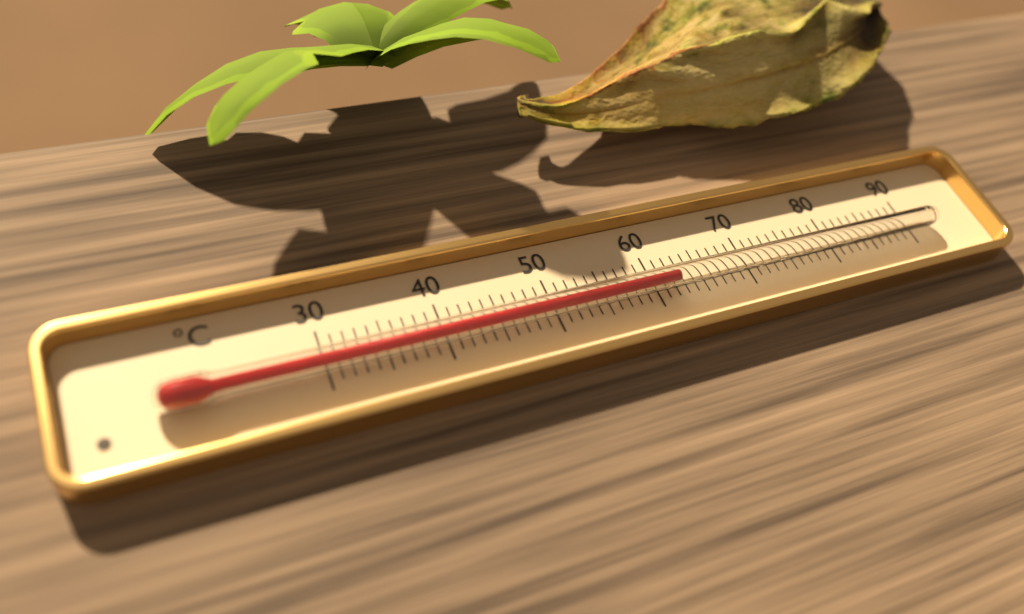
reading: 62 °C
